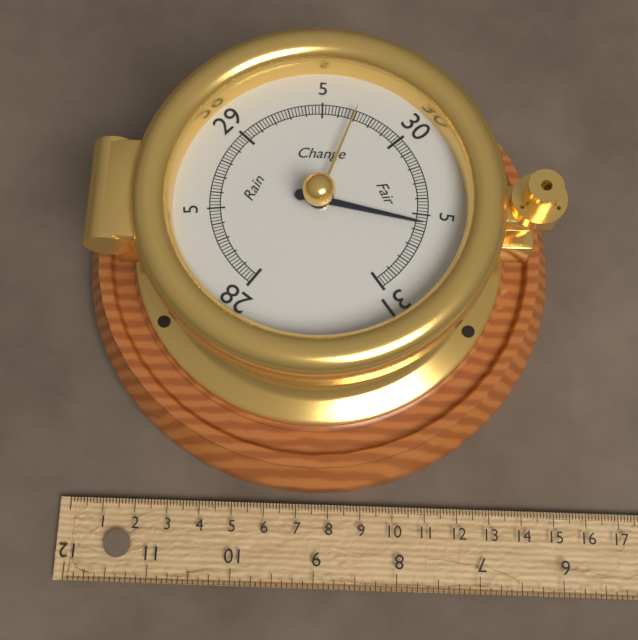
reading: 30.56 inHg
